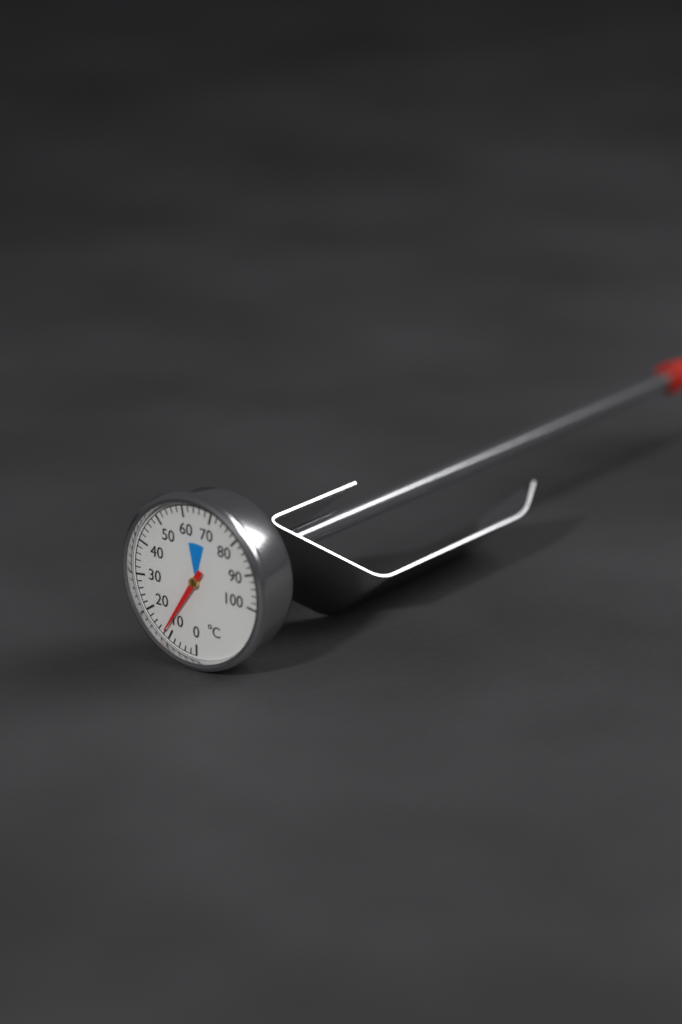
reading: 12 °C
